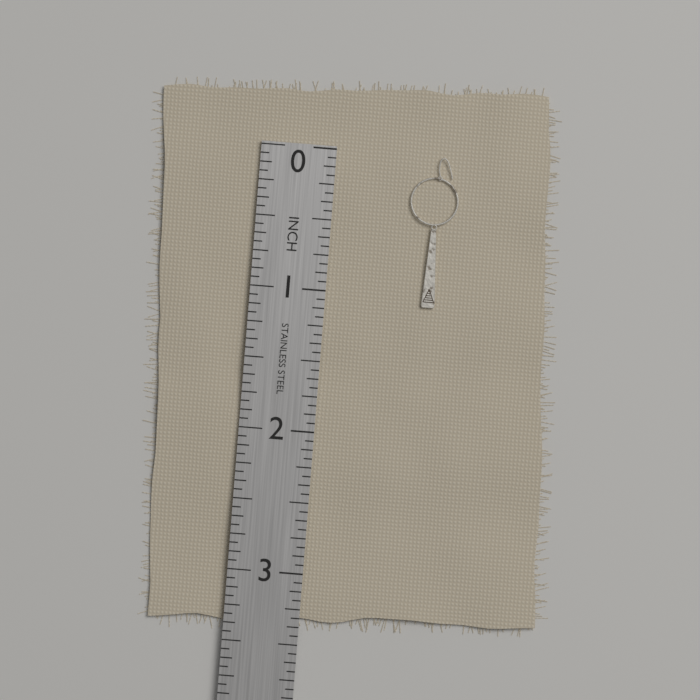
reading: 1.0625 in
